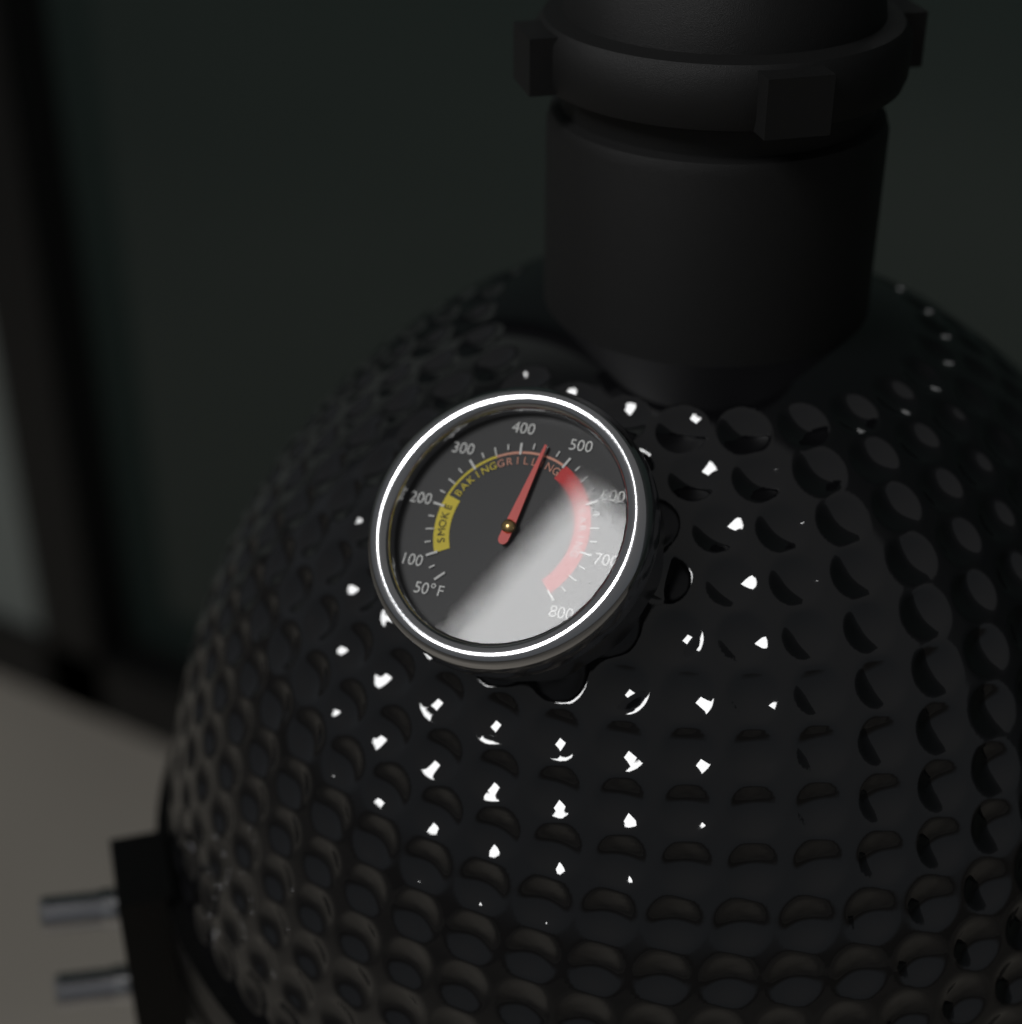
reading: 450 °F
